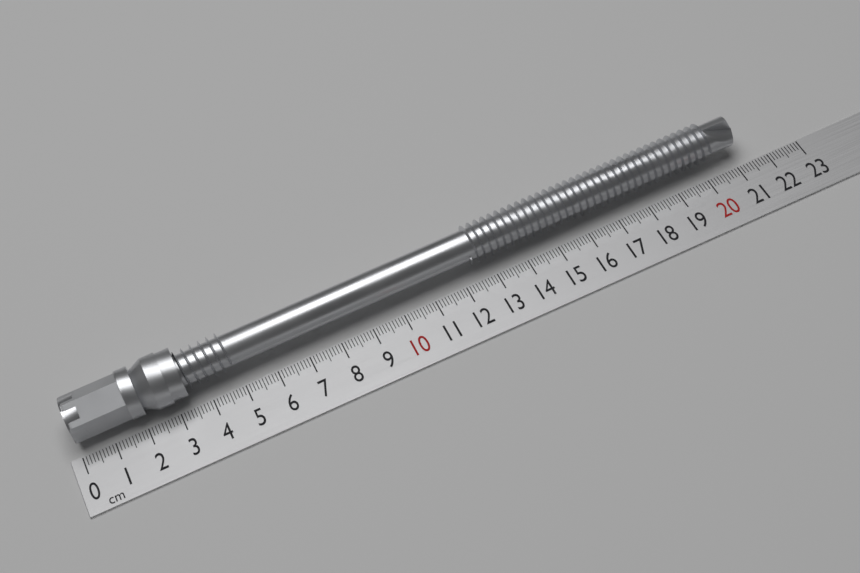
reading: 21.3 cm
